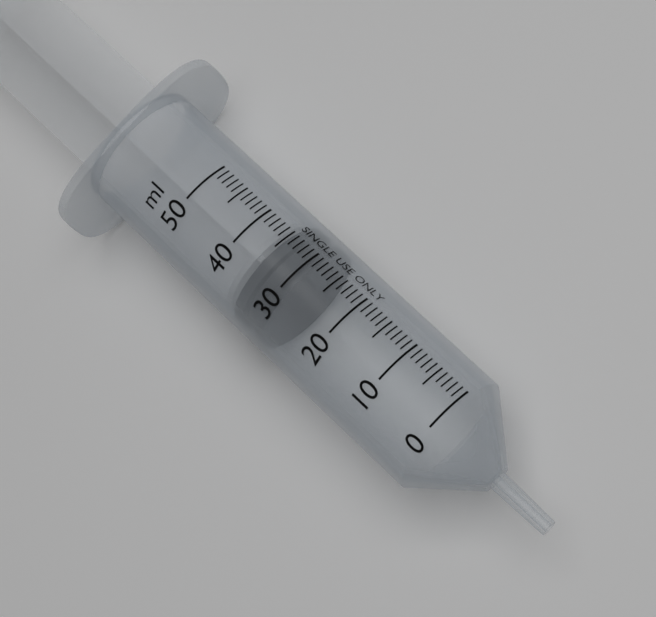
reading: 29 ml
